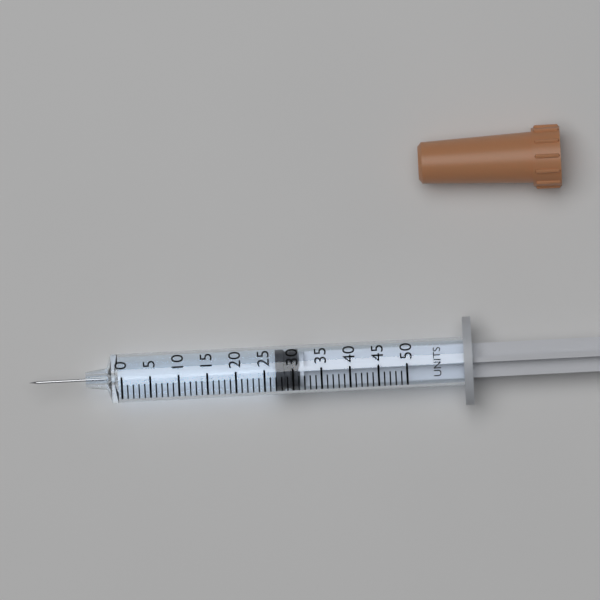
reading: 27 units
